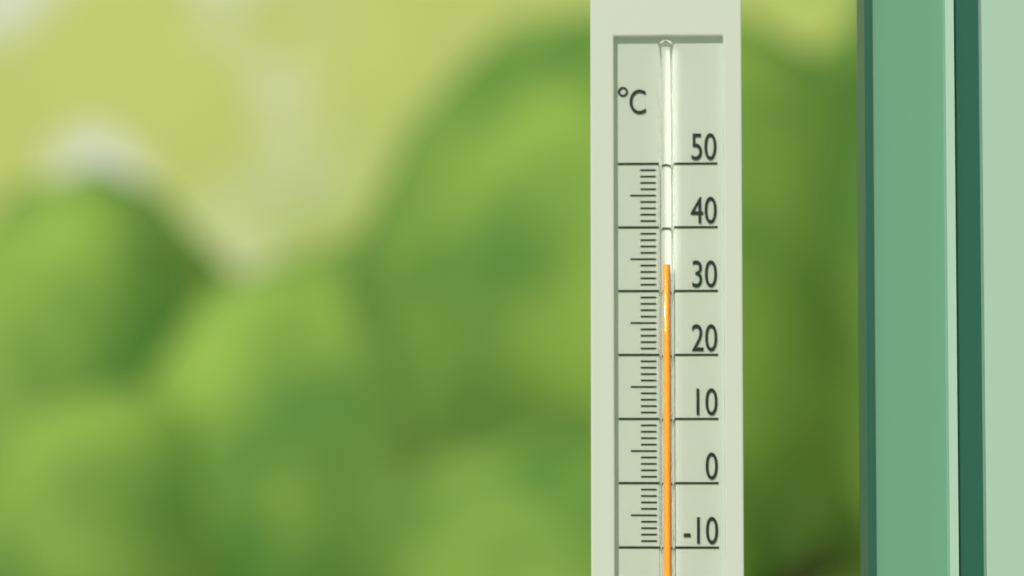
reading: 34 °C
